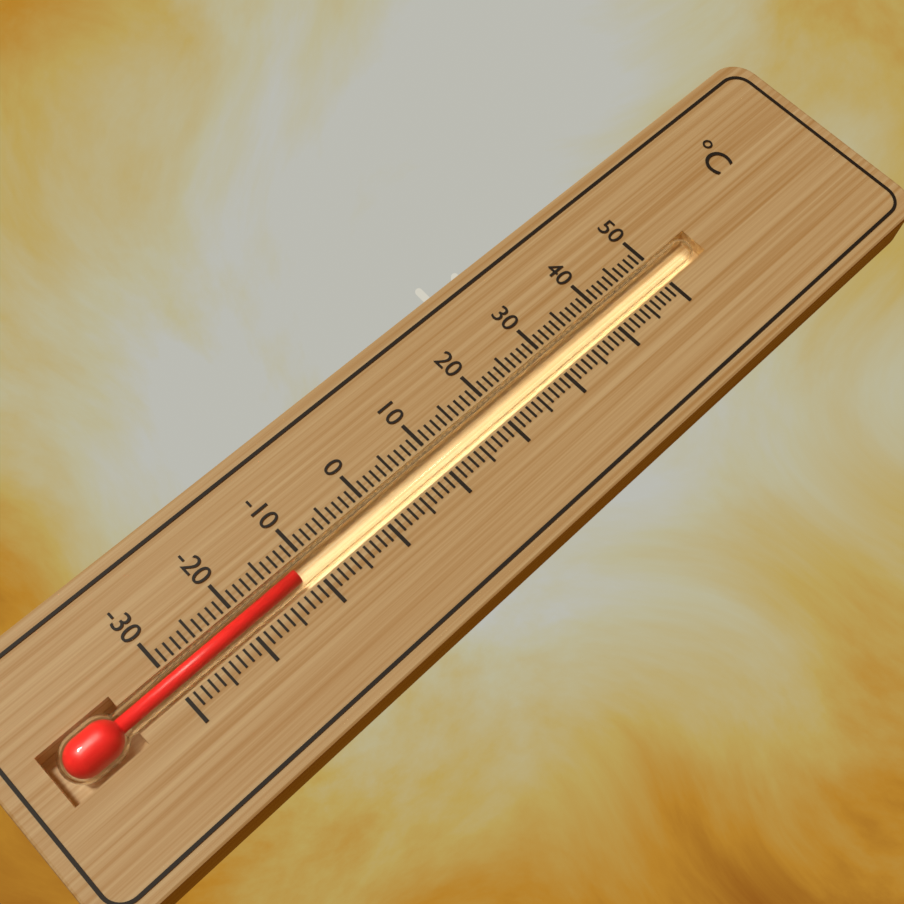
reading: -12 °C
